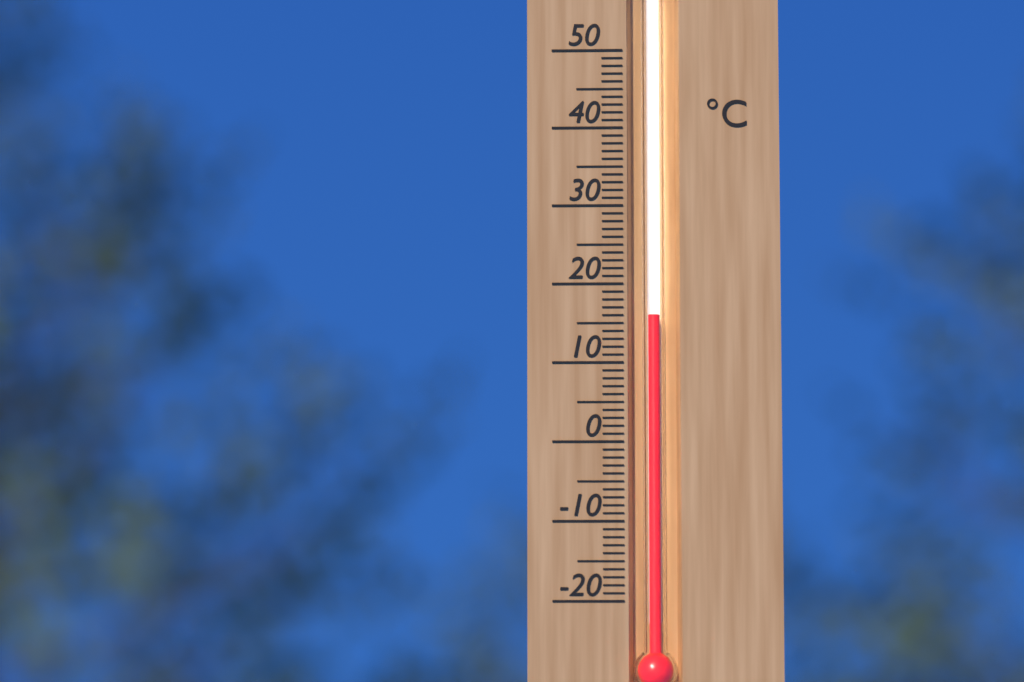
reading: 16 °C
